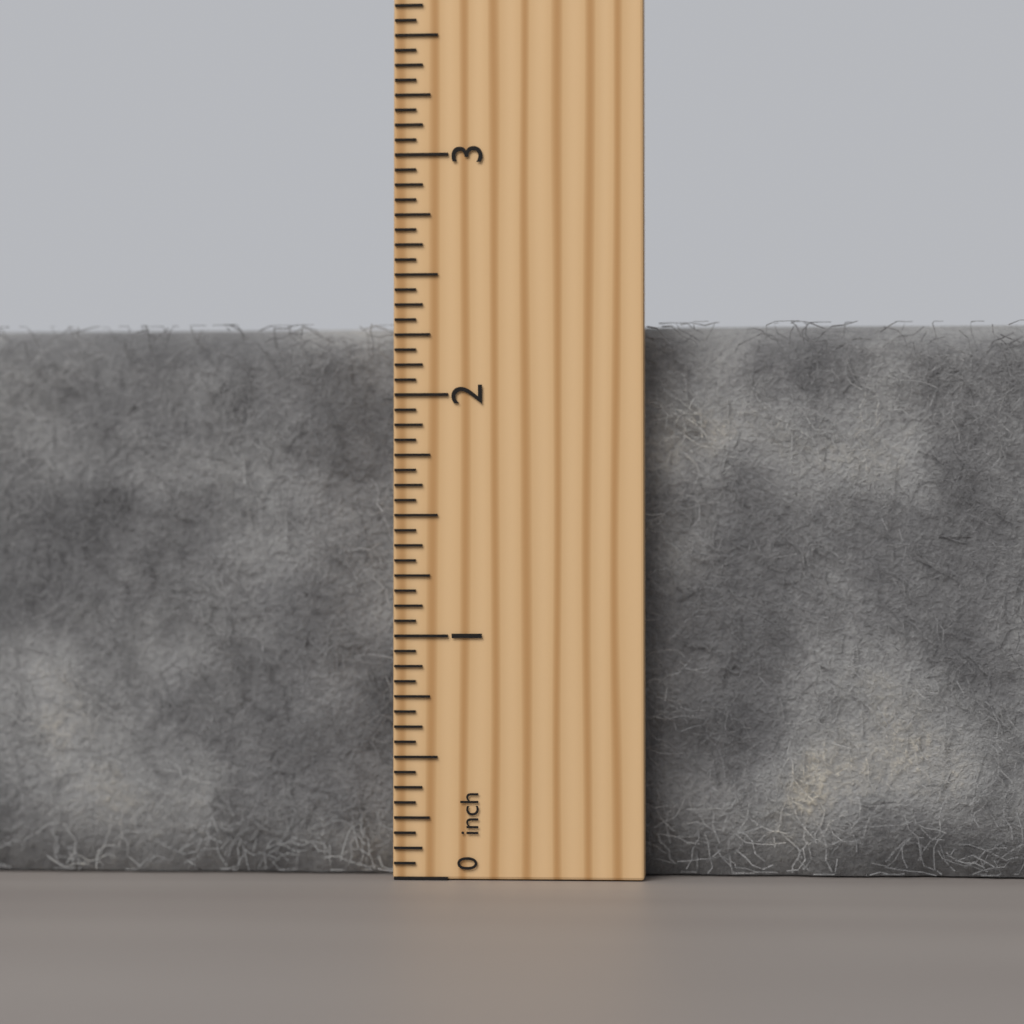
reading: 2.3125 inch
